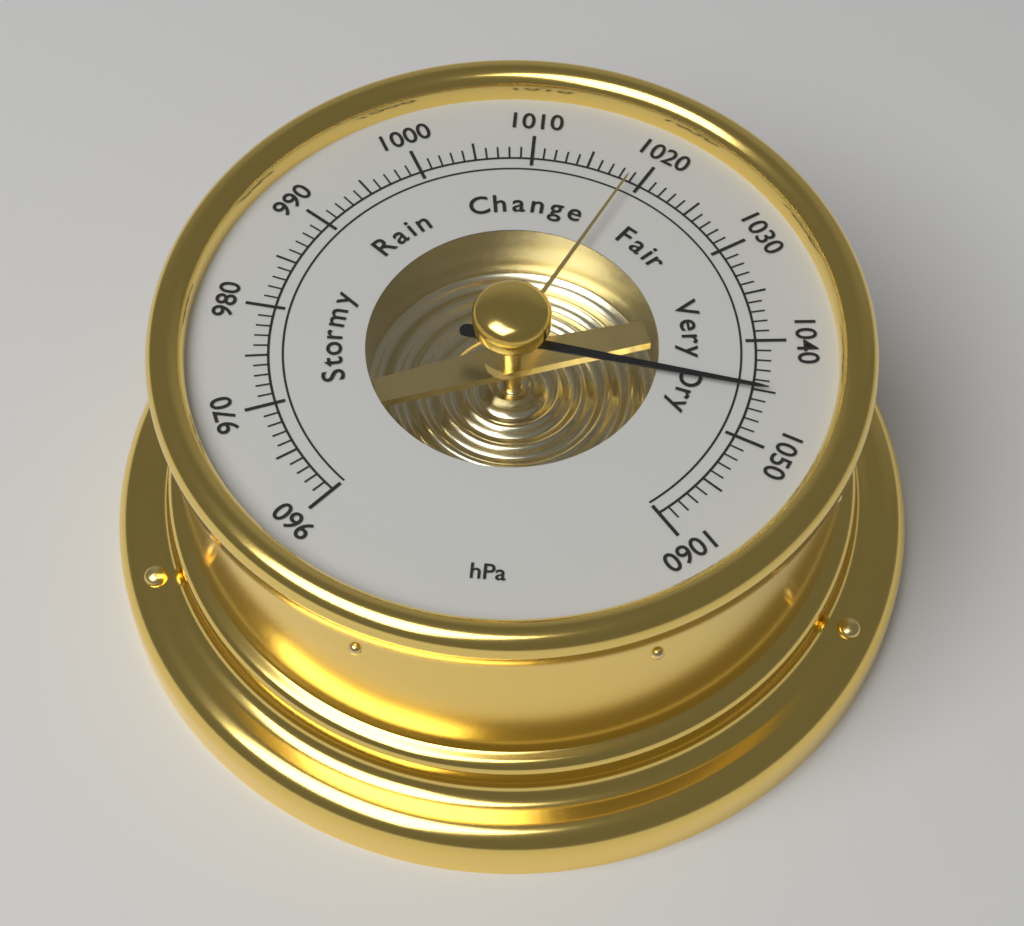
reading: 1045 hPa
